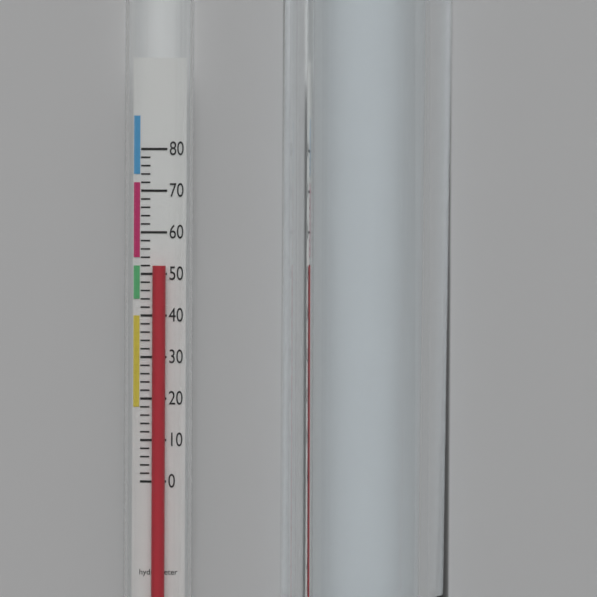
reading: 52 (no unit)
